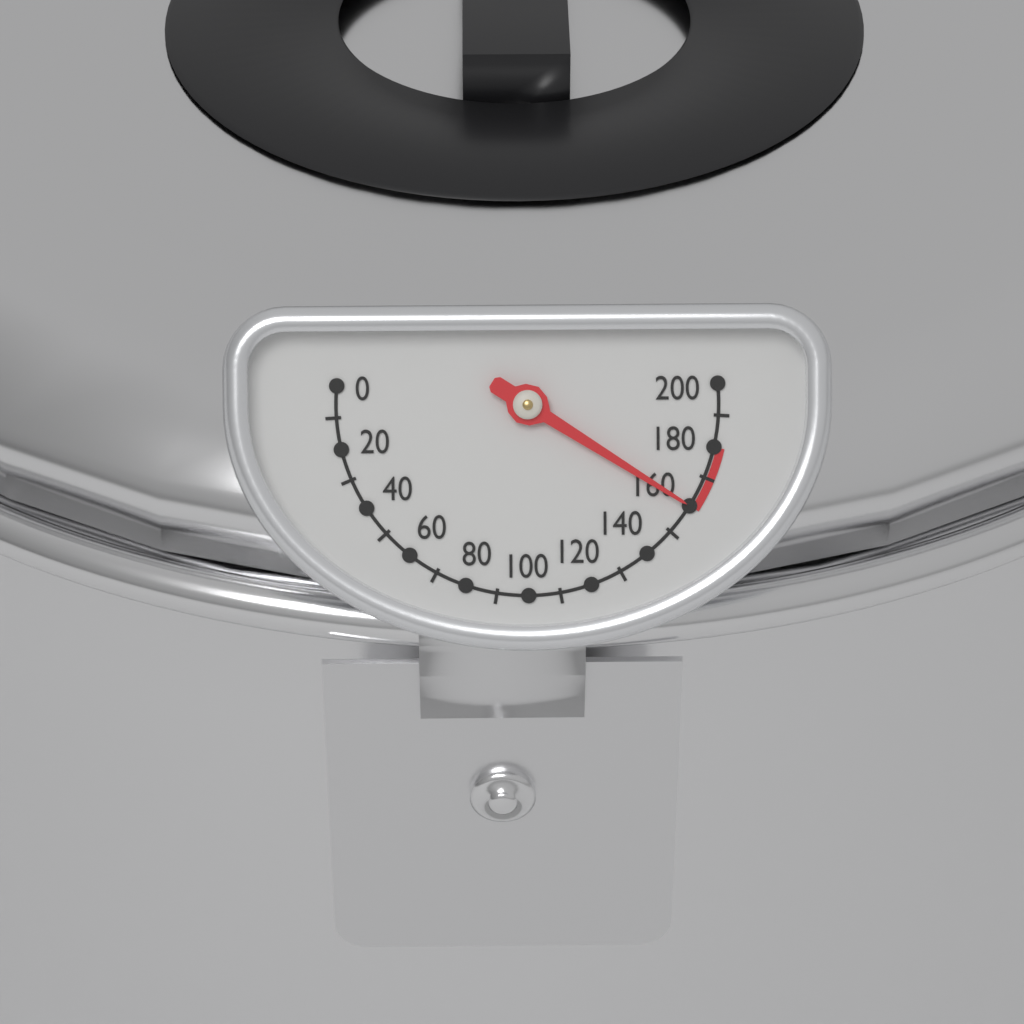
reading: 160 (no unit)
